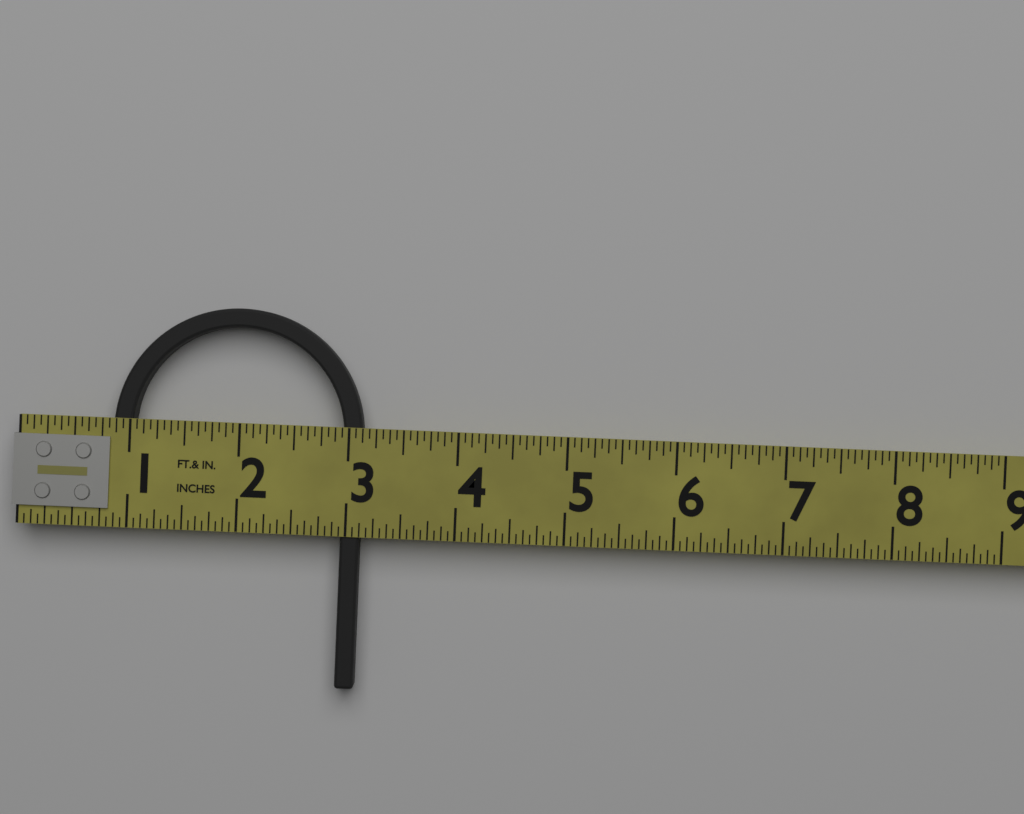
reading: 3.1250 in
